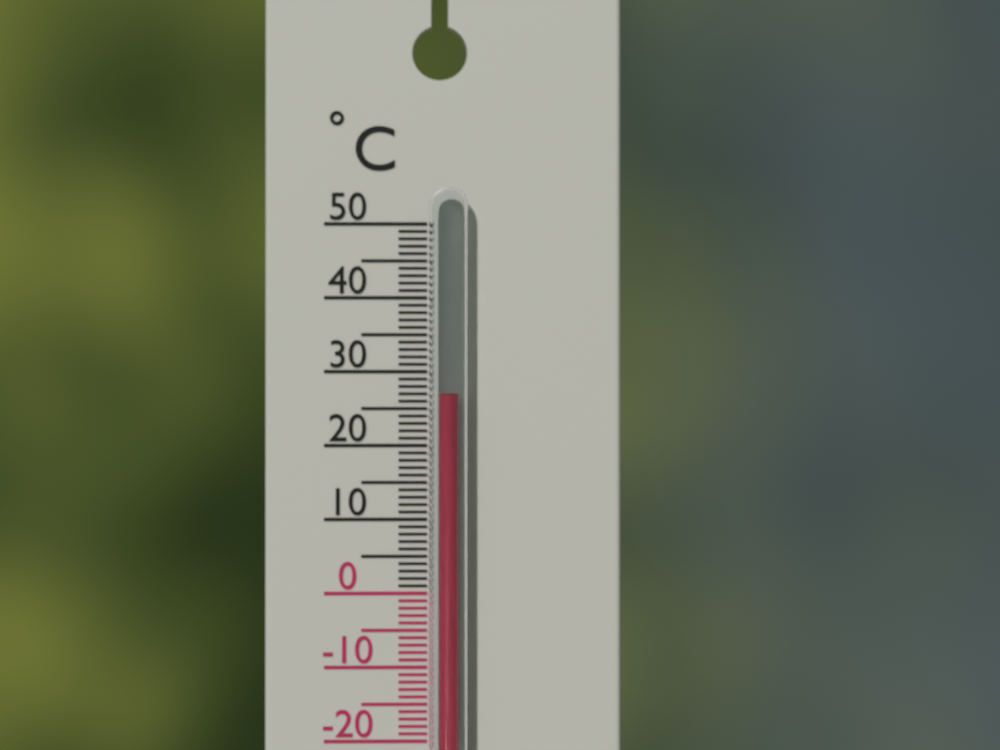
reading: 27 °C
